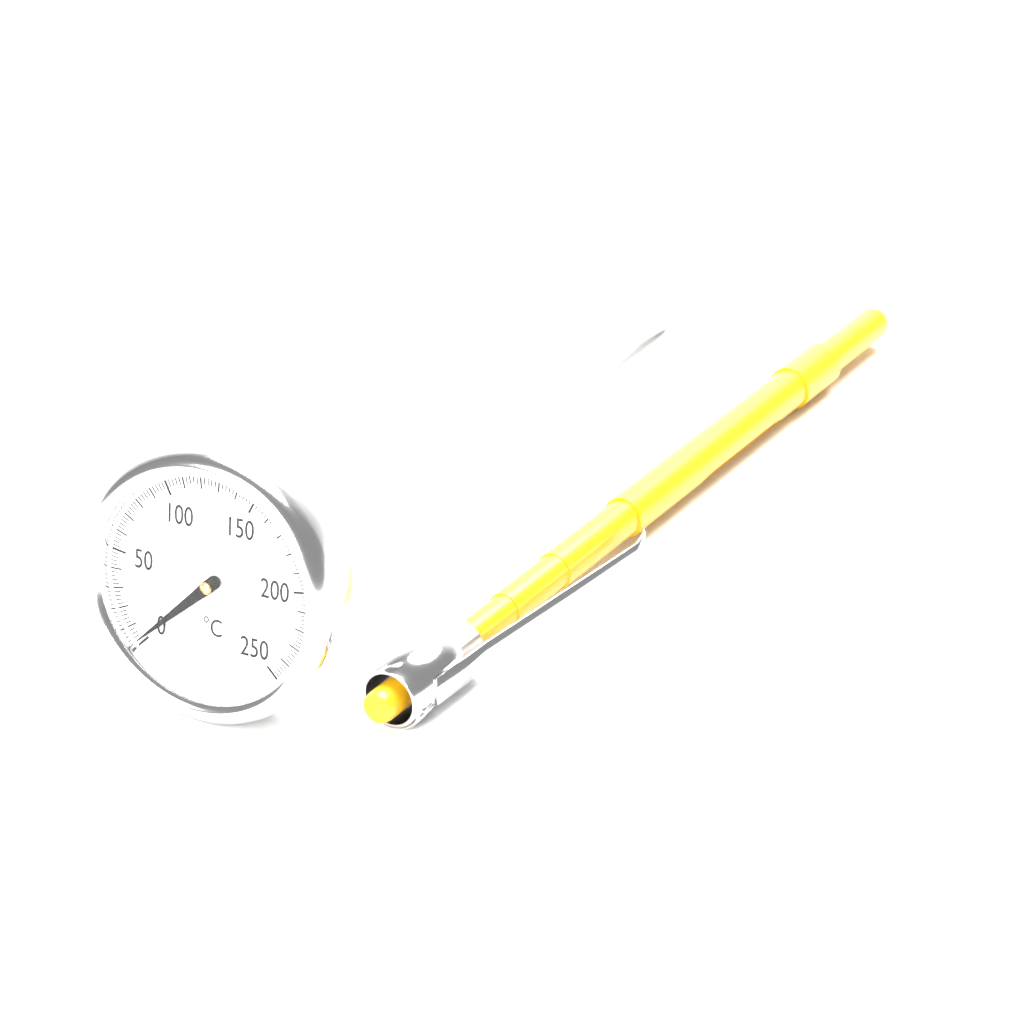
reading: 2 °C
